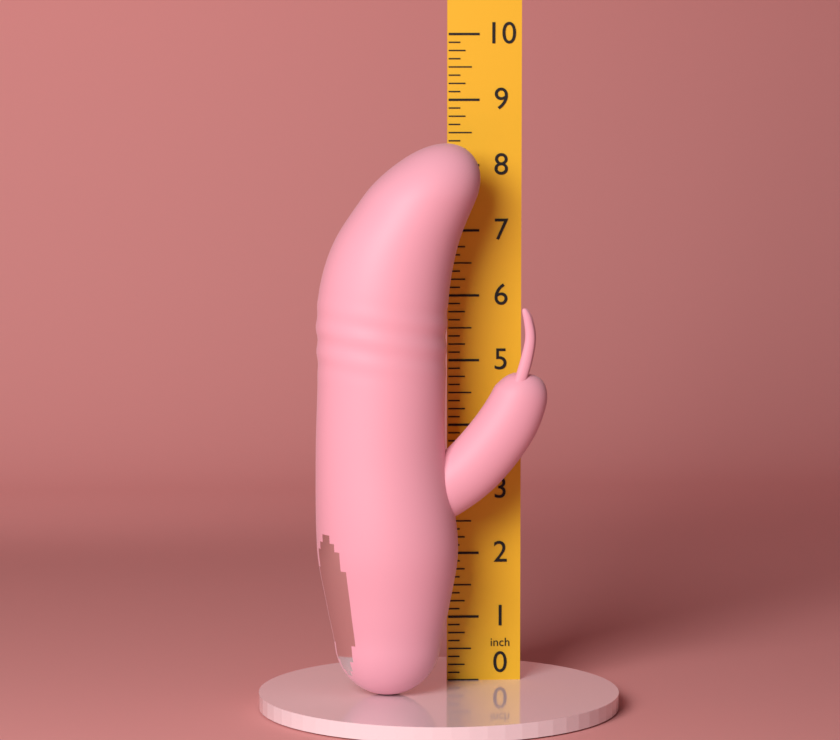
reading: 8.375 in
